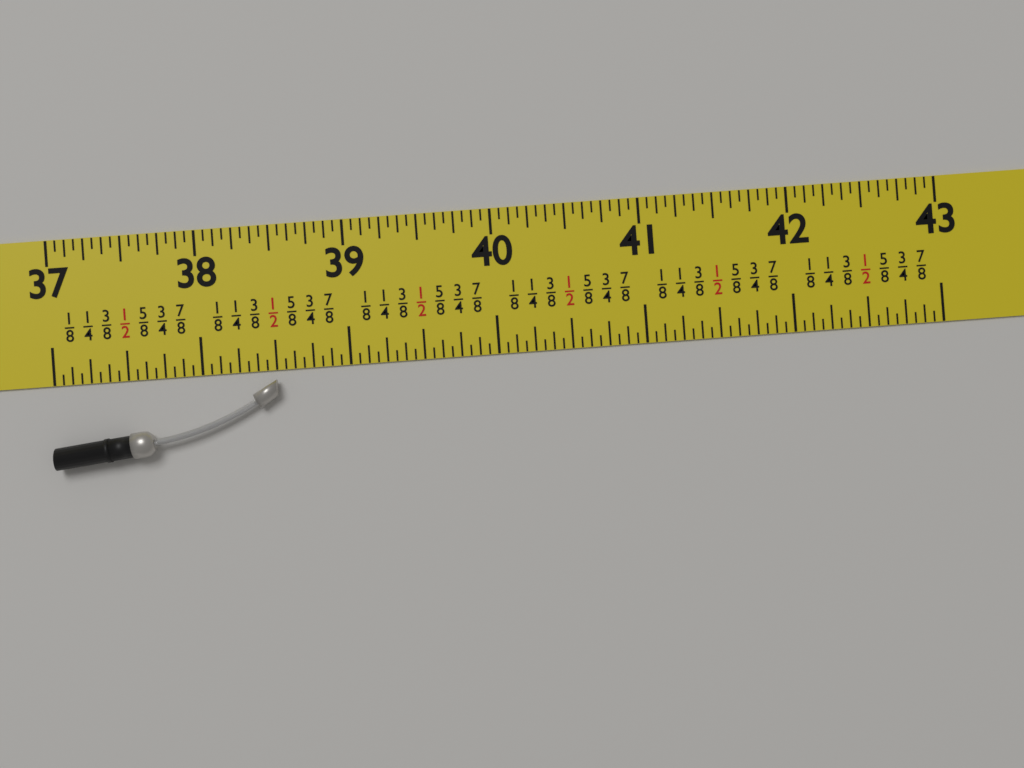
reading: 38.5000 in
